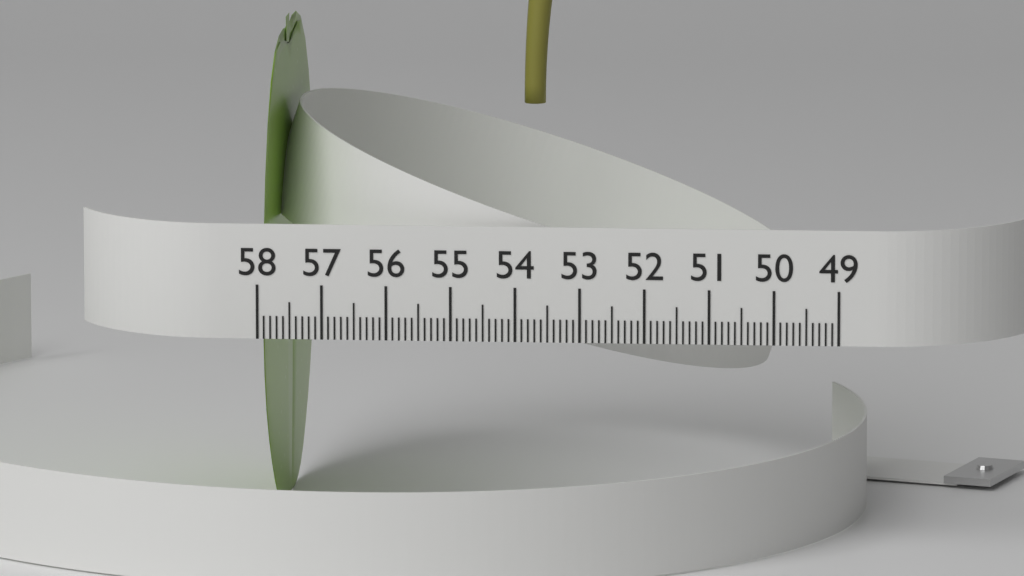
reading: 57.9 (no unit)
